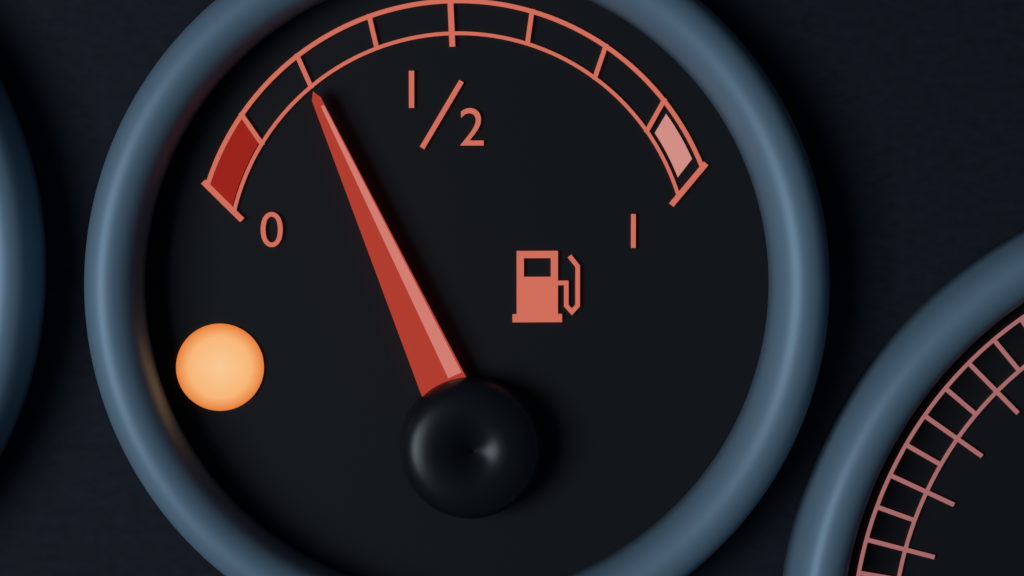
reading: 0.250 (no unit)
